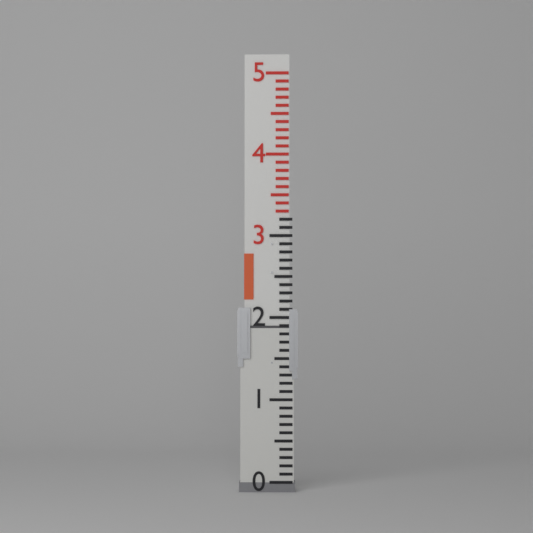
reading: 1.9 (no unit)
